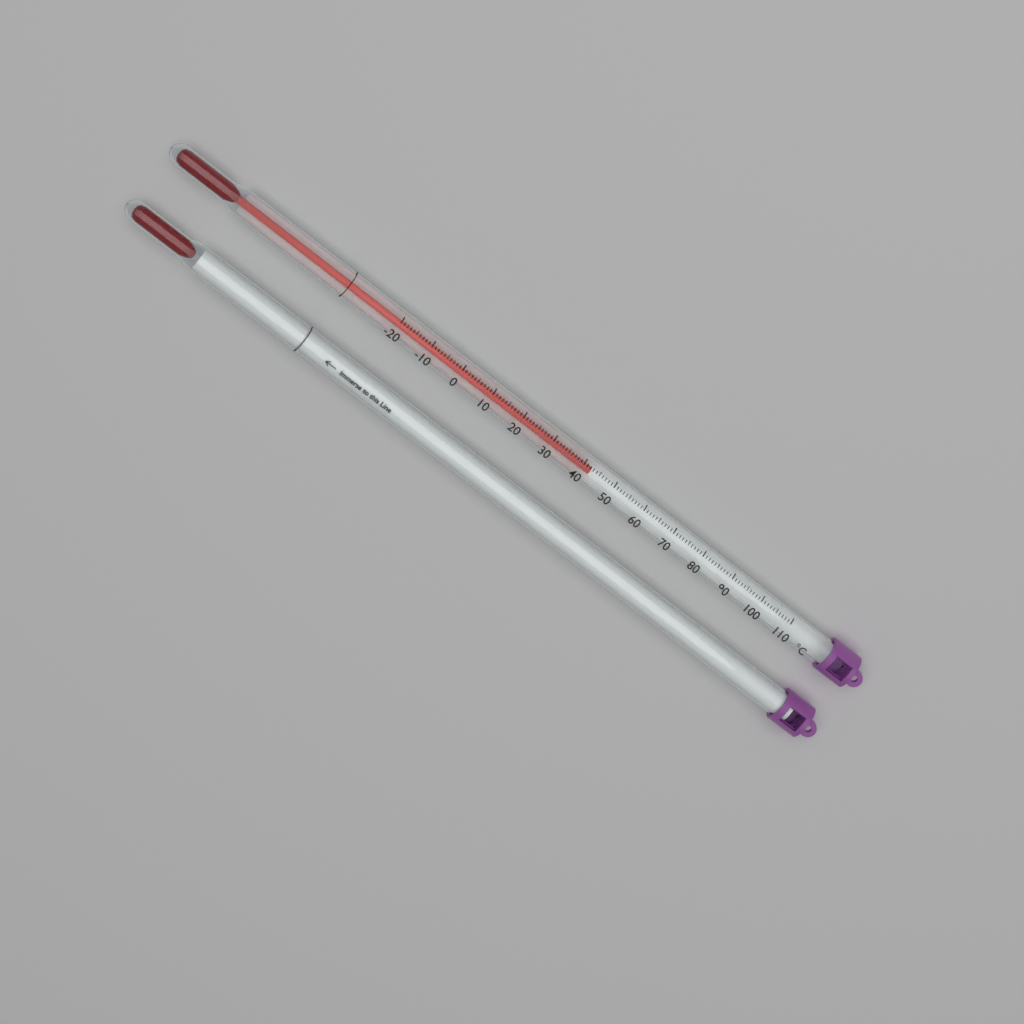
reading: 43 °C
